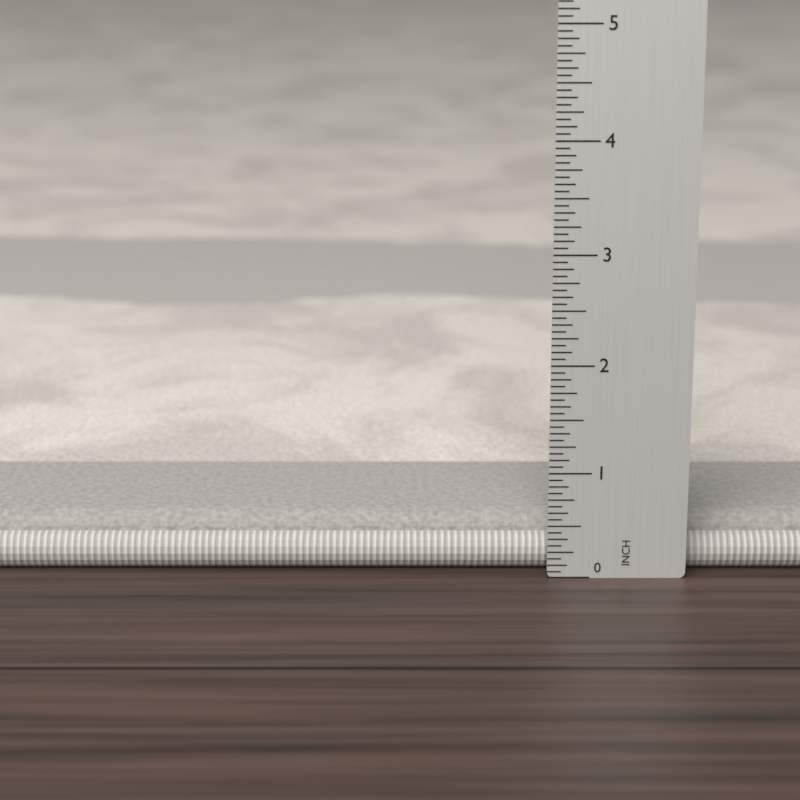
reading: 0.5000 in
